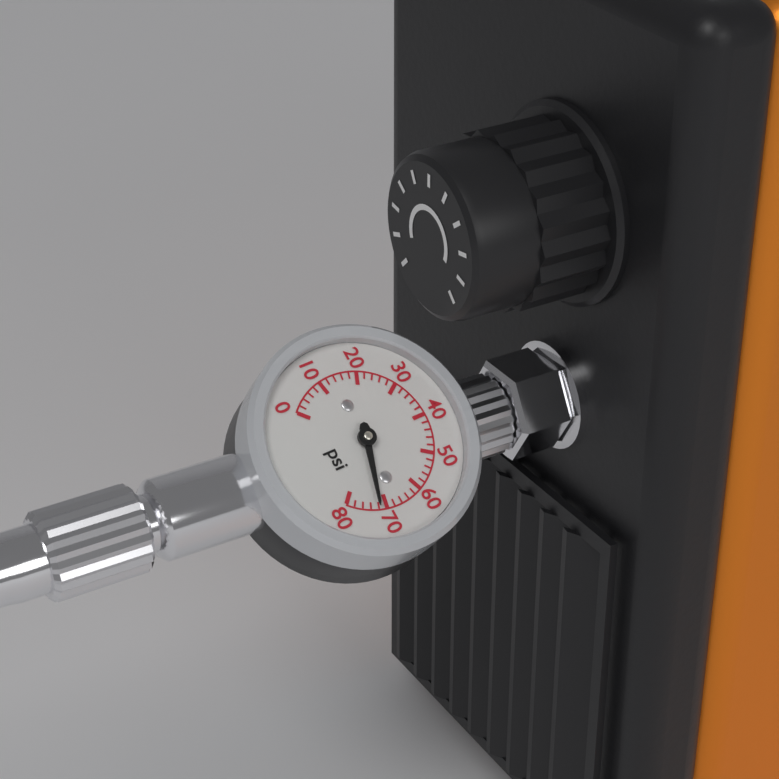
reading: 72 psi
